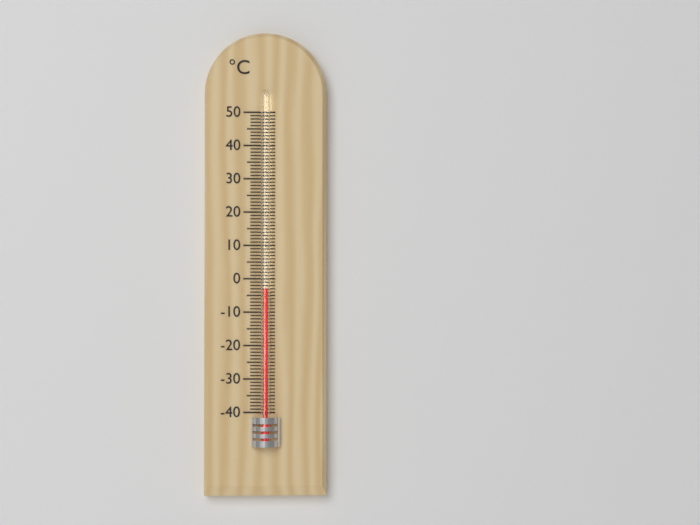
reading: -3 °C
